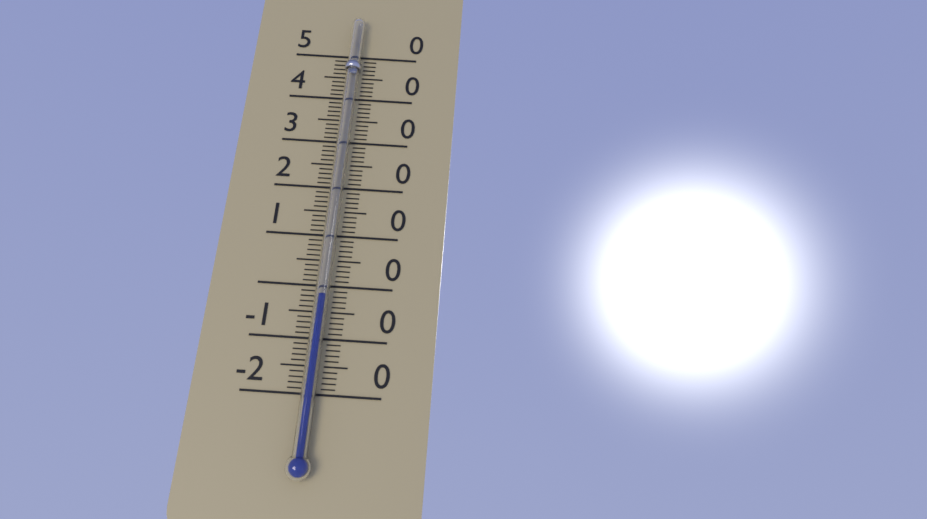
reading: -2 °C
